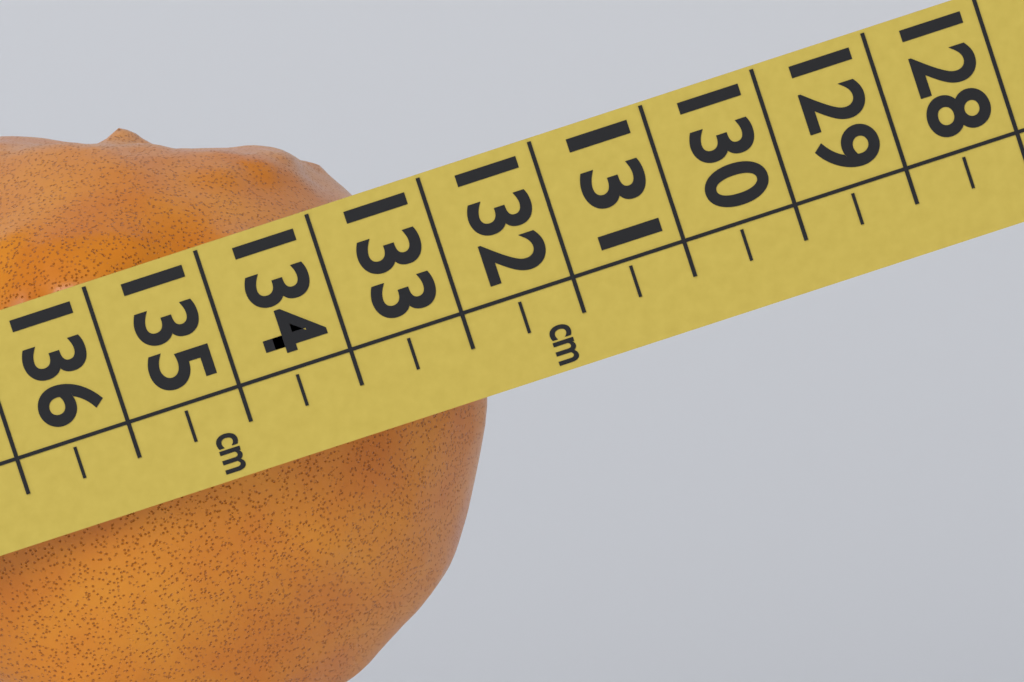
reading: 133.0 cm
